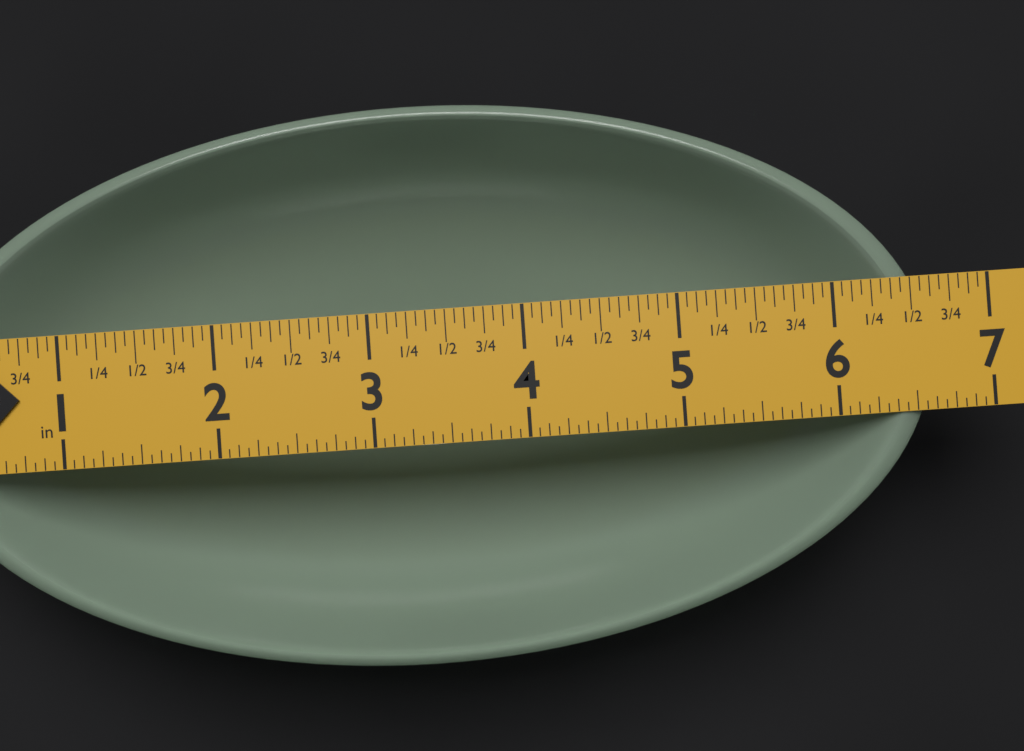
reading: 6.6250 in
